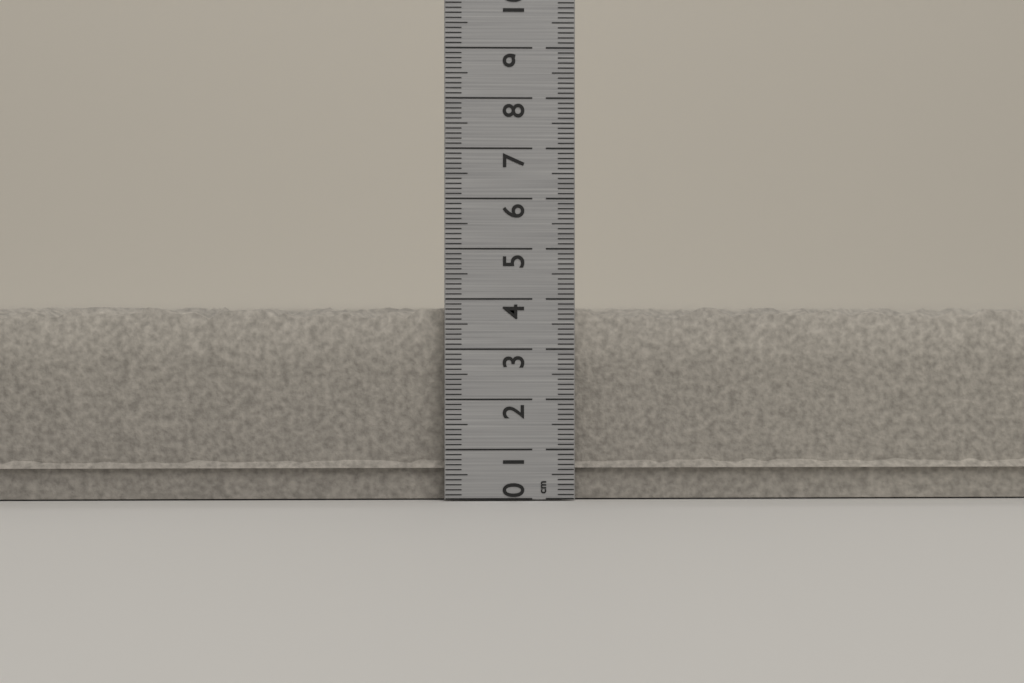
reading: 3.9 cm
